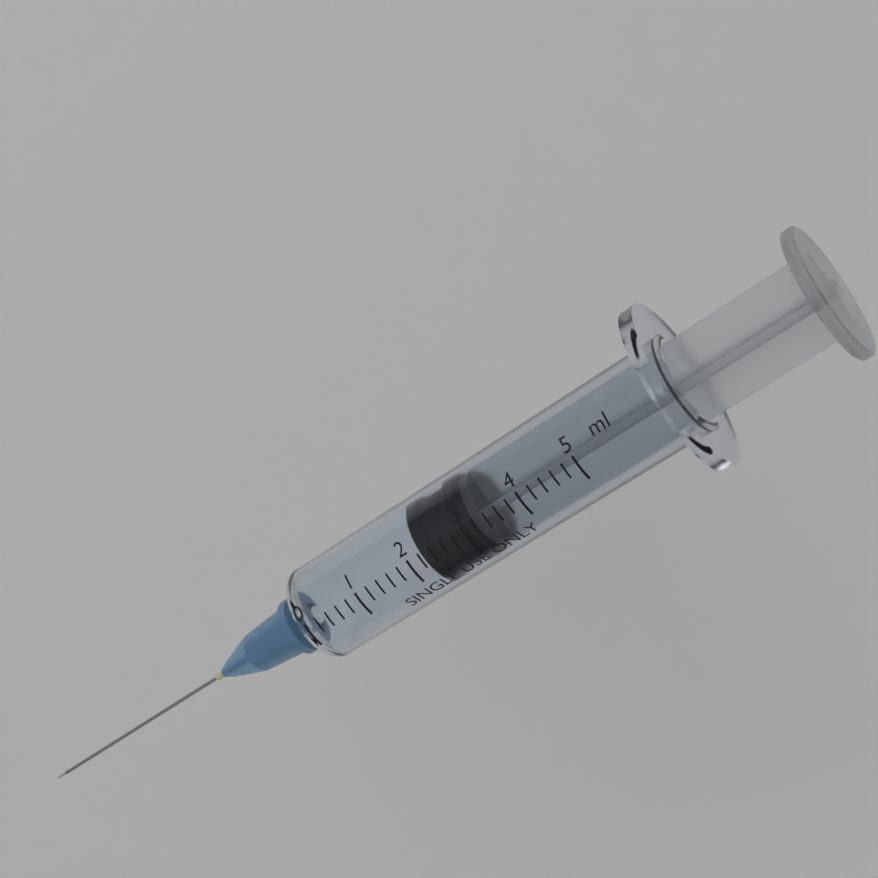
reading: 2.2 ml
